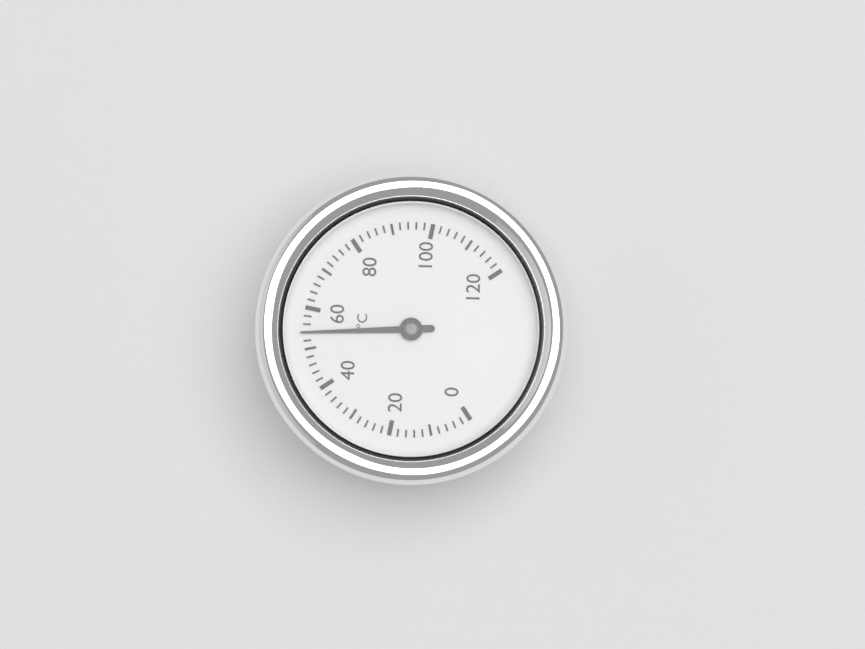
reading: 54 °C
